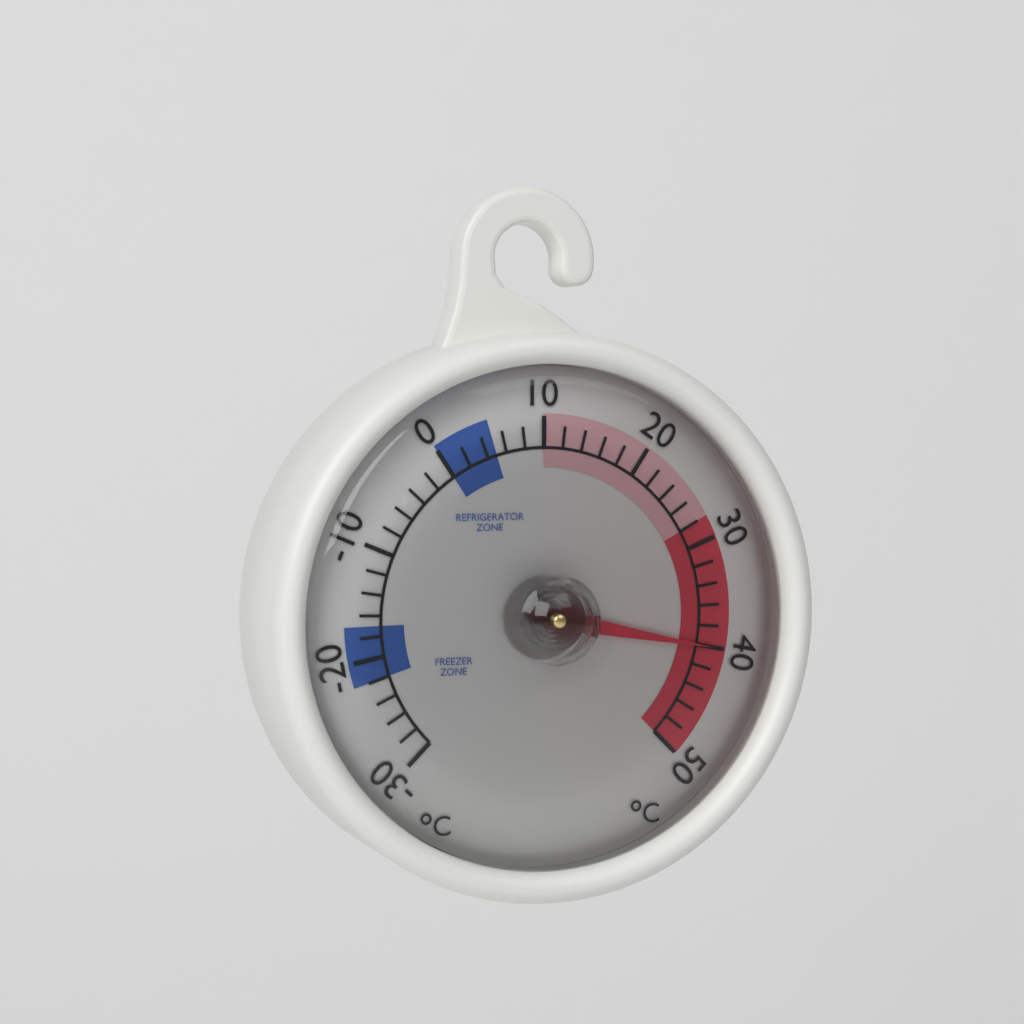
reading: 40 °C
